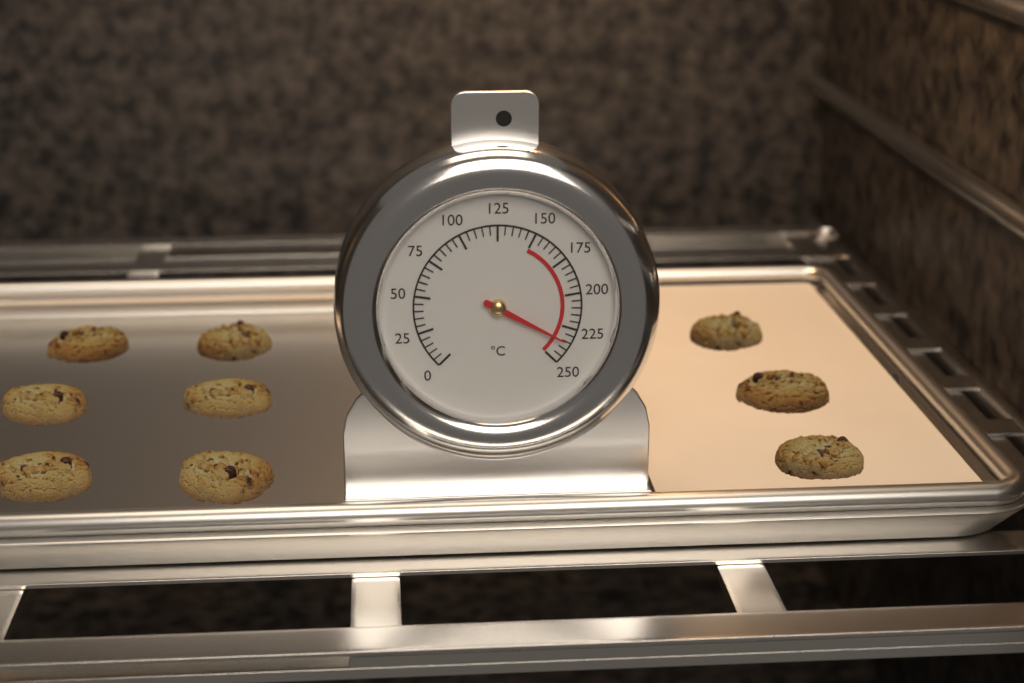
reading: 235 °C
